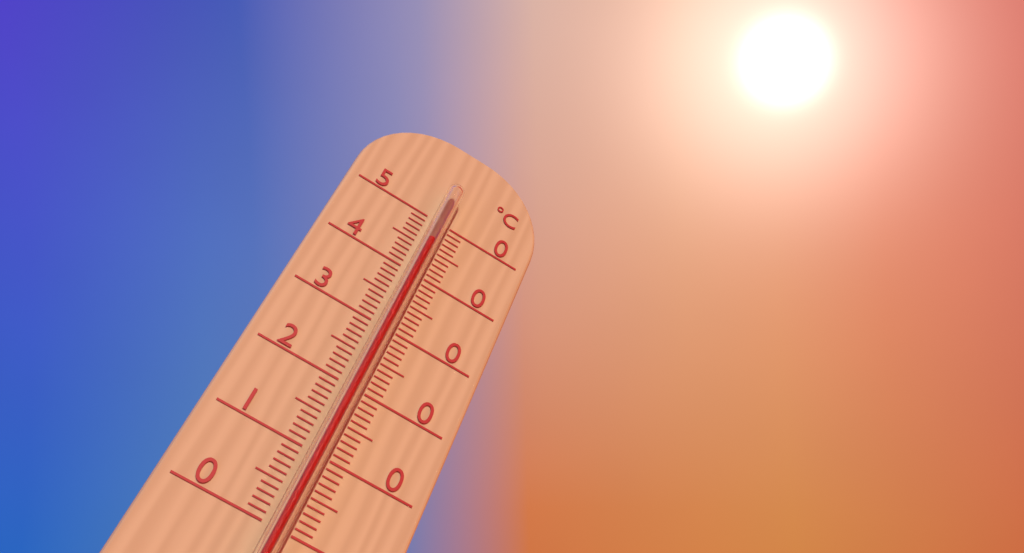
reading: 45 °C
